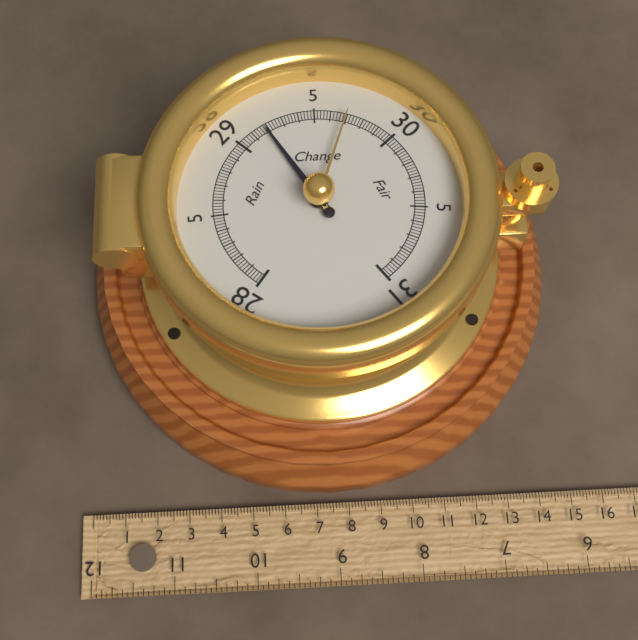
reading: 29.18 inHg
